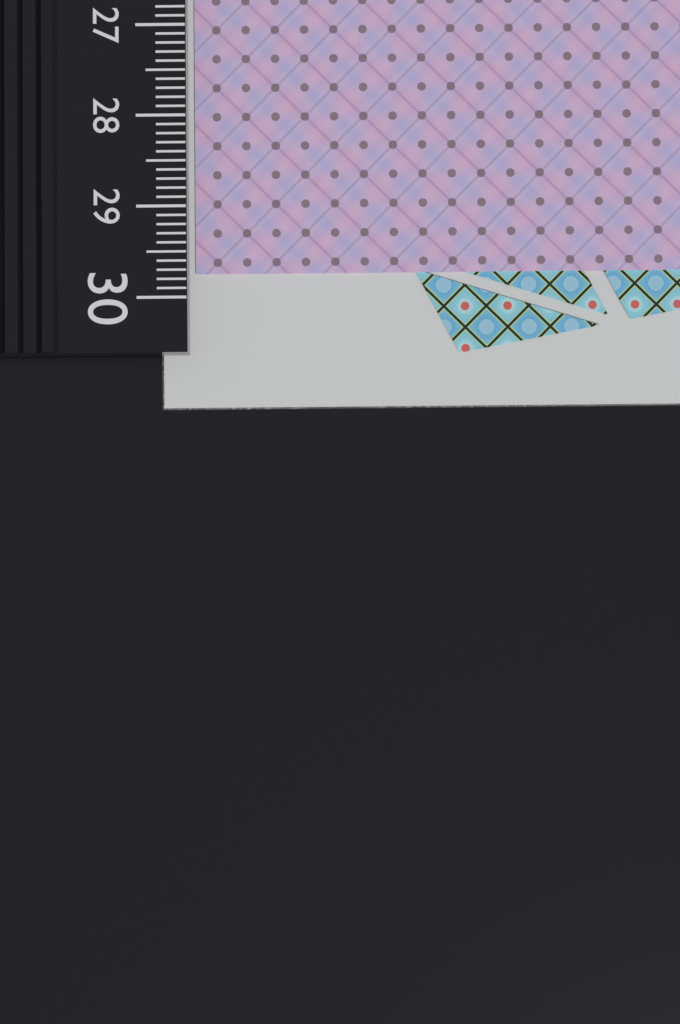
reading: 29.7 cm
